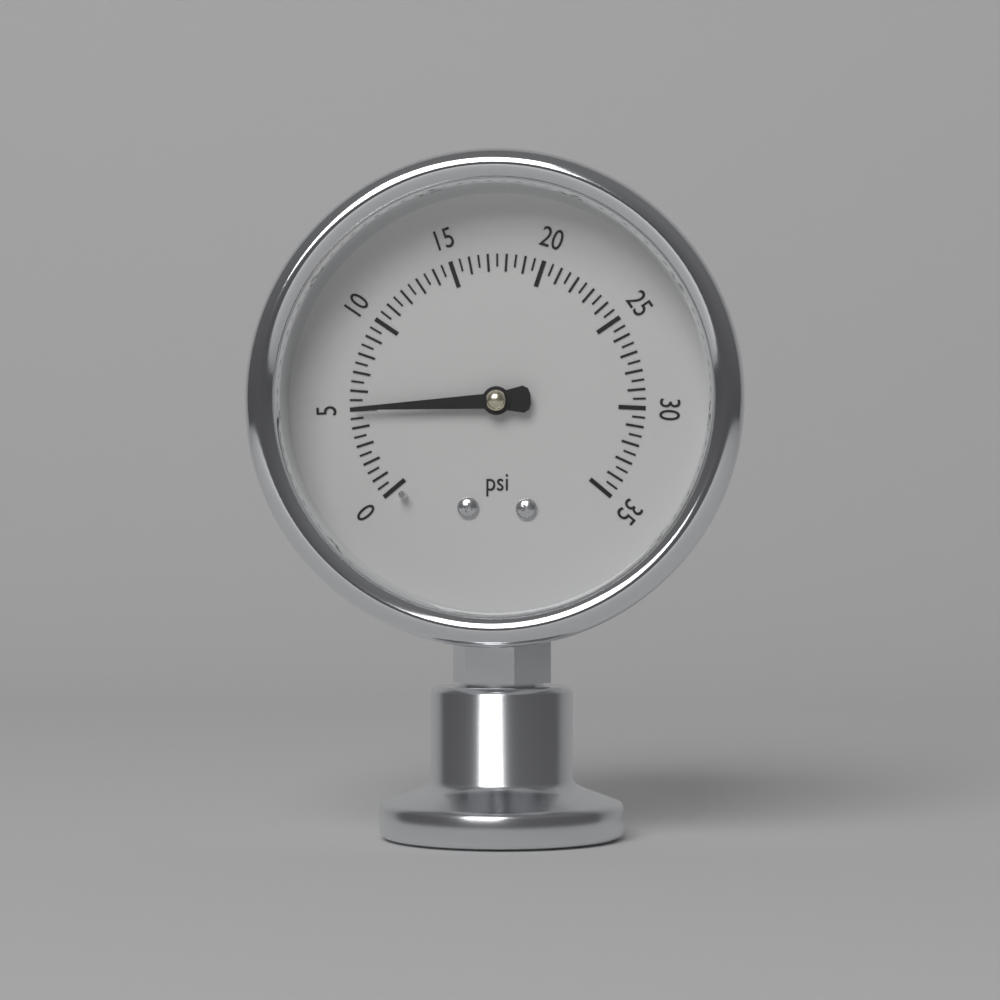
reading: 5.0 psi
